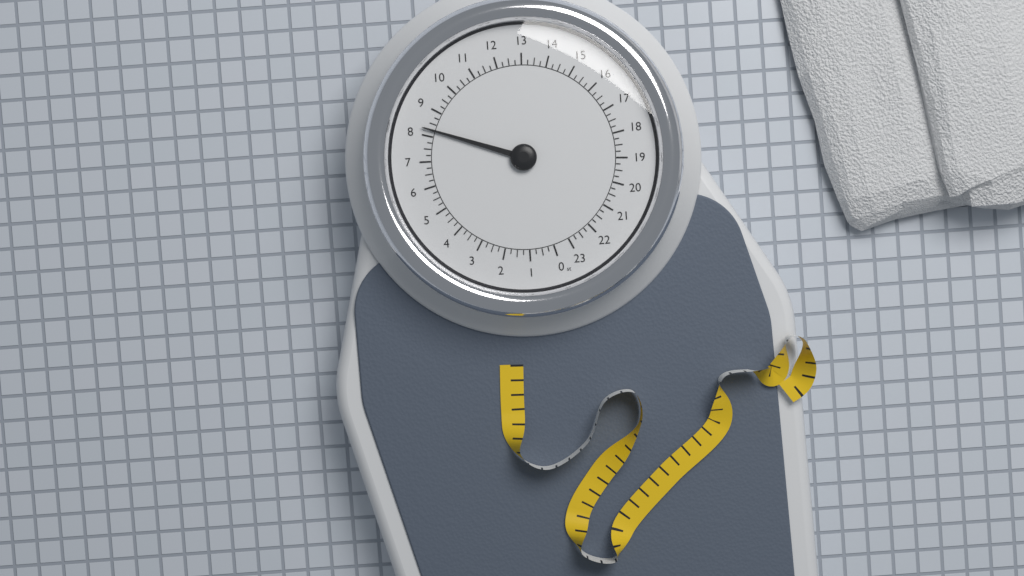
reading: 8.25 st
